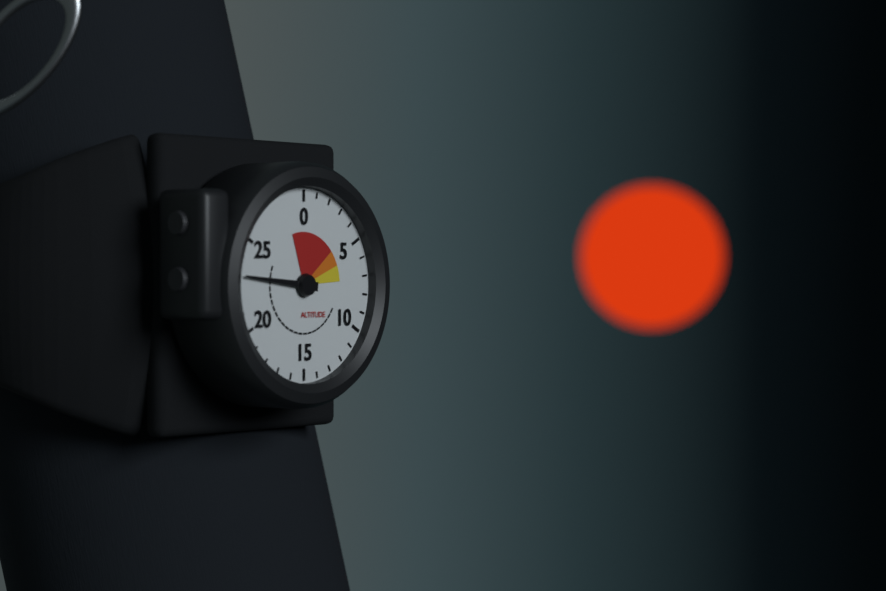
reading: 23 (no unit)
